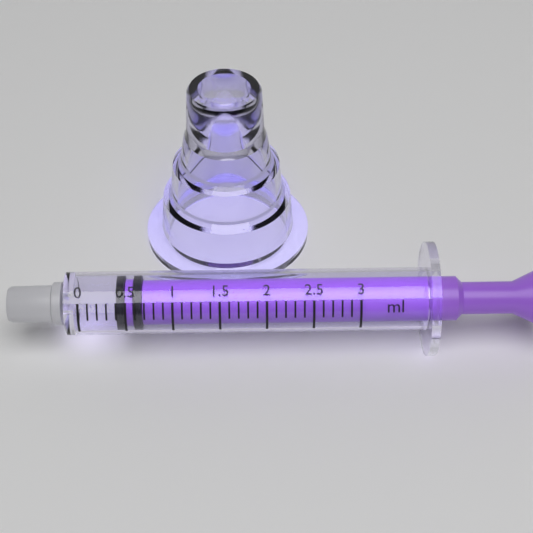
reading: 0.4 ml
